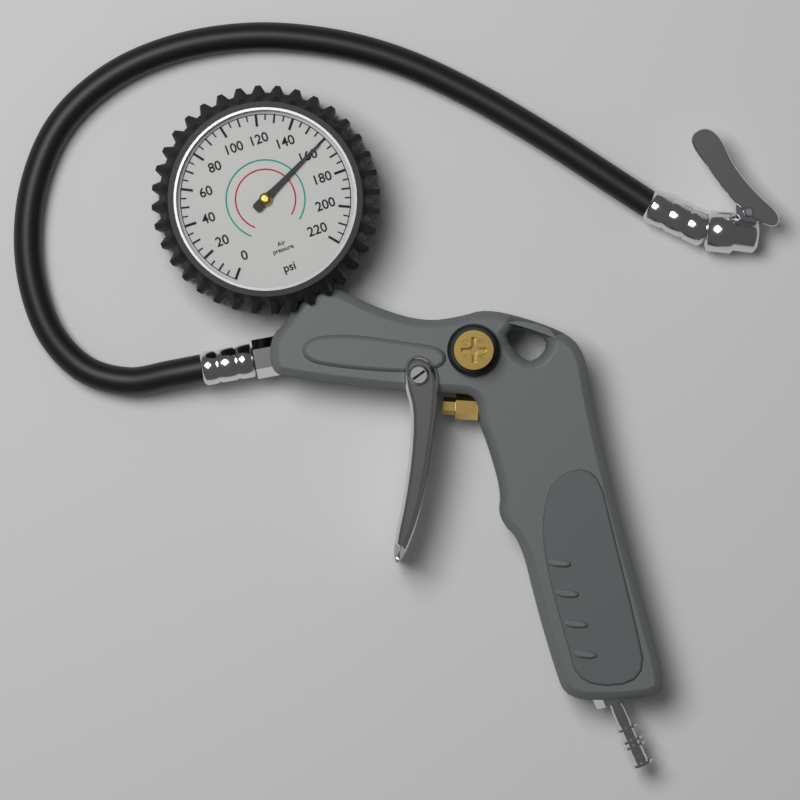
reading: 160 psi
